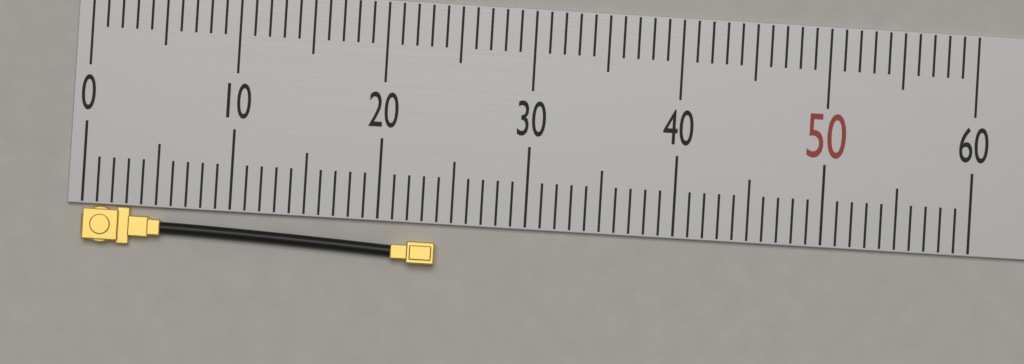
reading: 24 (no unit)
